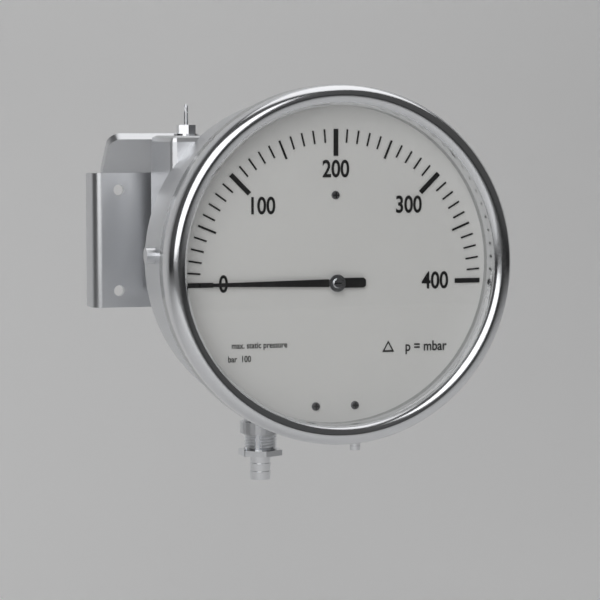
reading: 0 mbar
